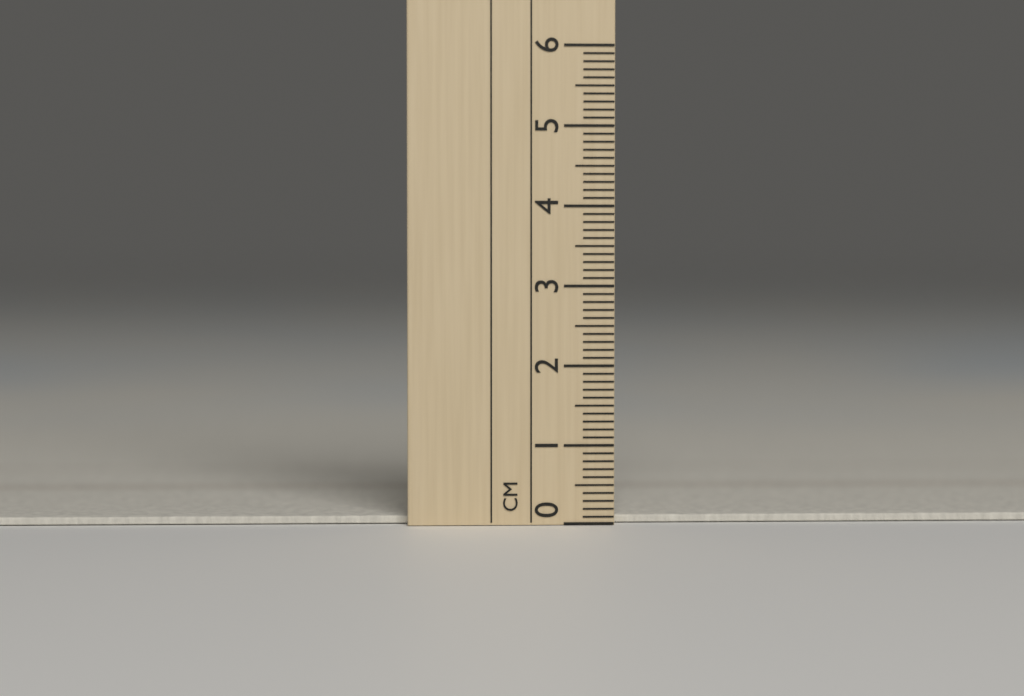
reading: 0.1 cm
